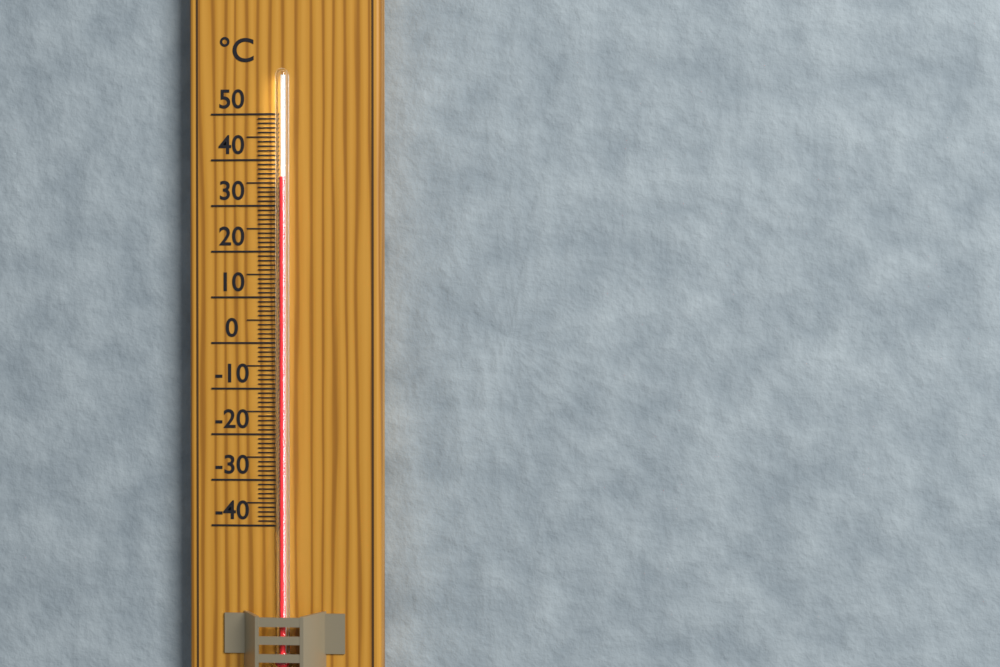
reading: 36 °C
